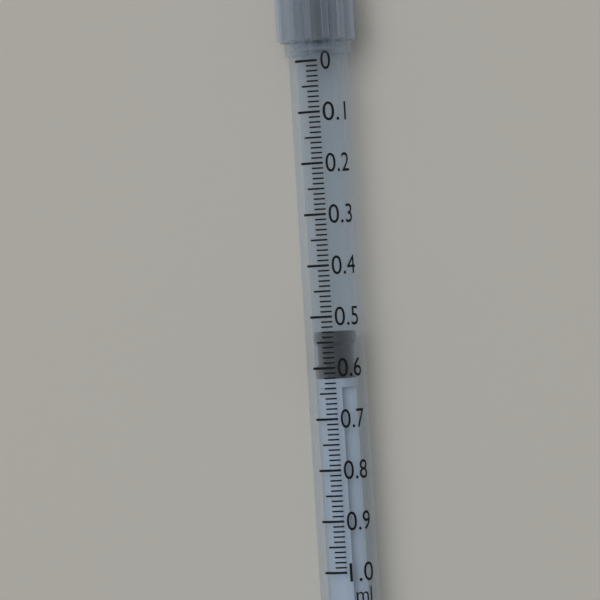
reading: 0.53 ml
